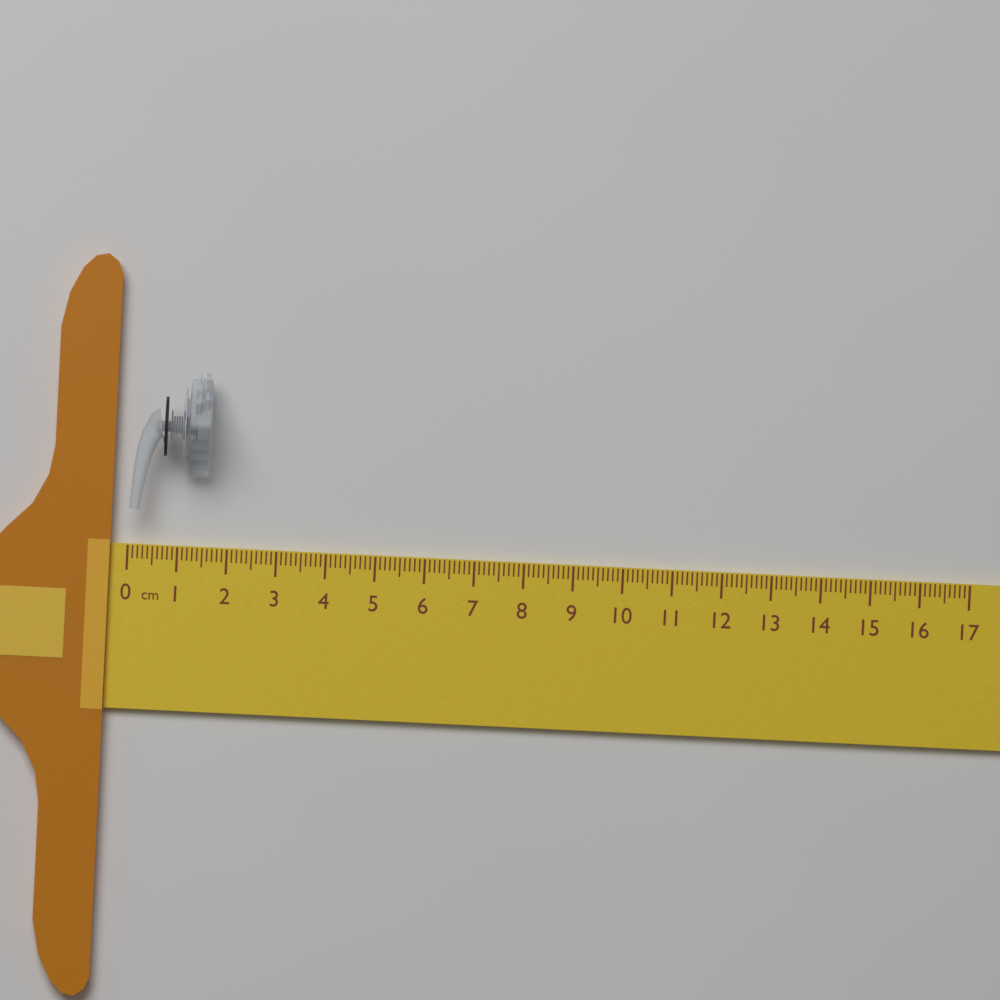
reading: 1.6 cm
